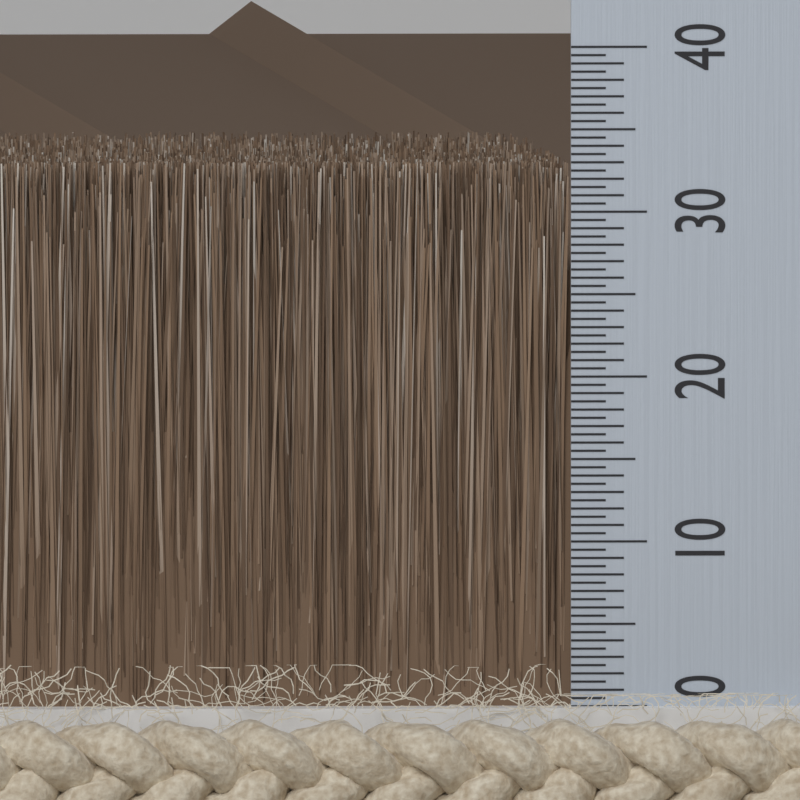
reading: 33.0 (no unit)
